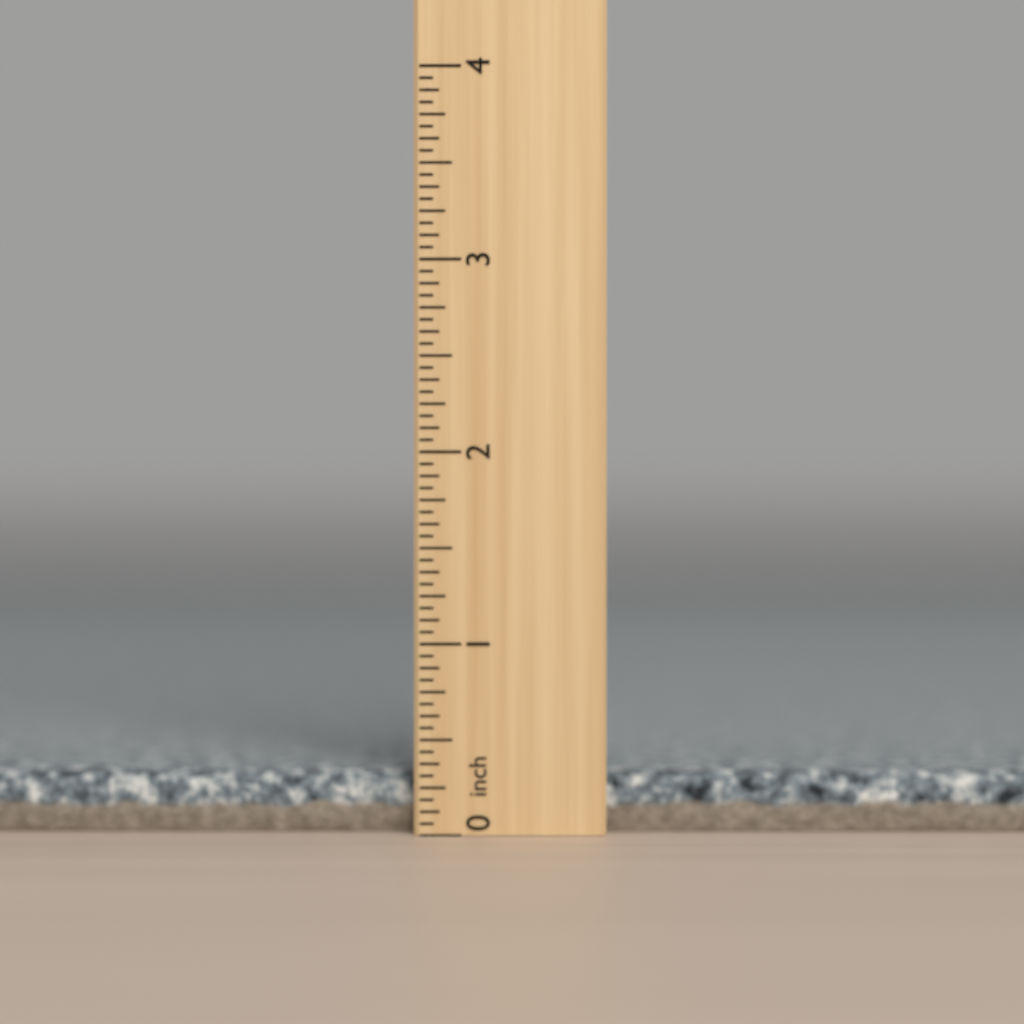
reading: 0.3125 inch
